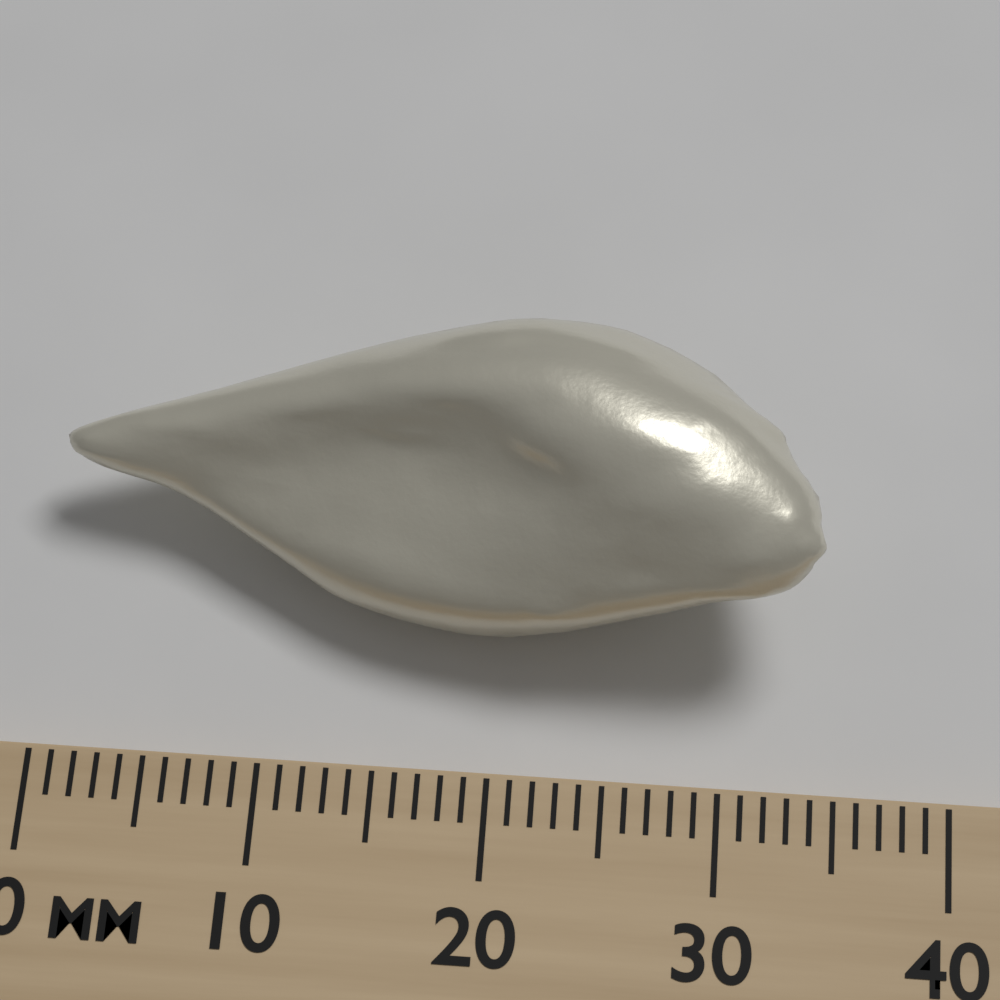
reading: 34 mm
